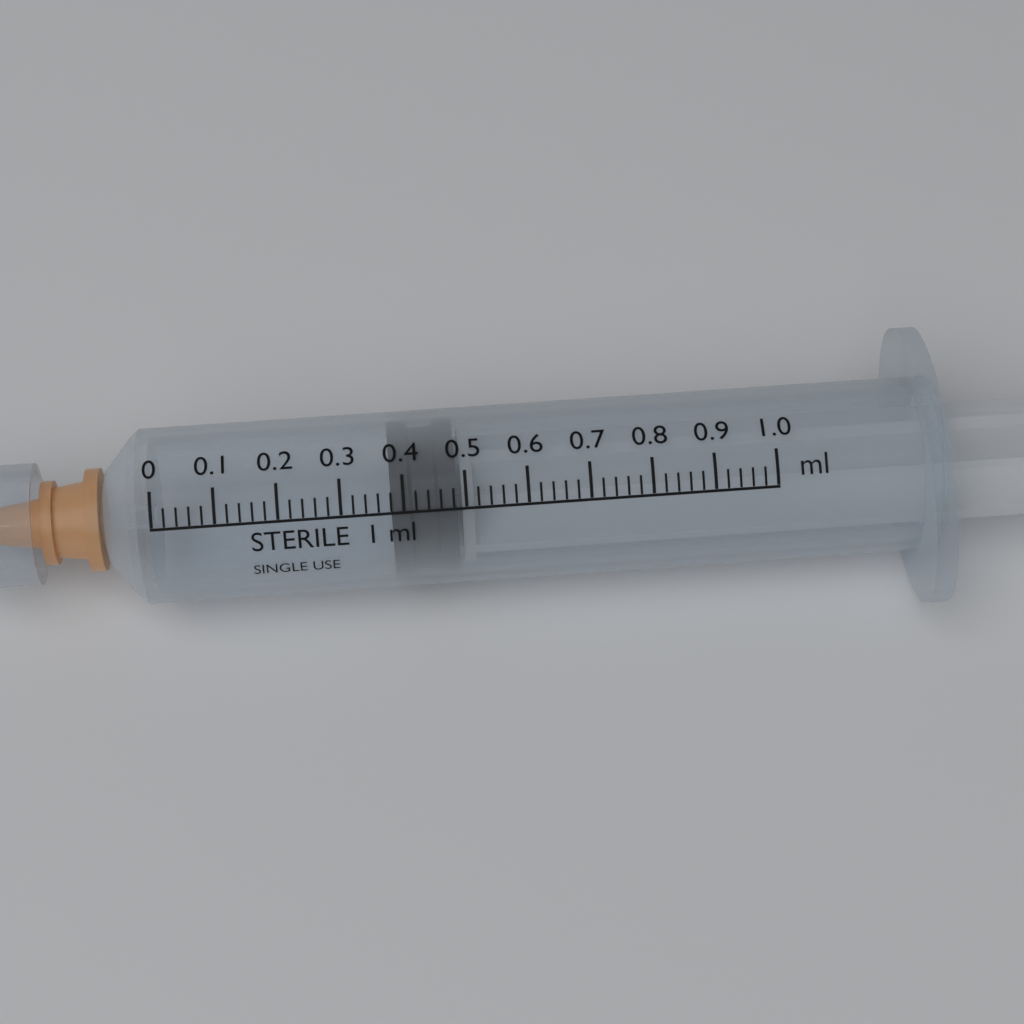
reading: 0.38 ml
